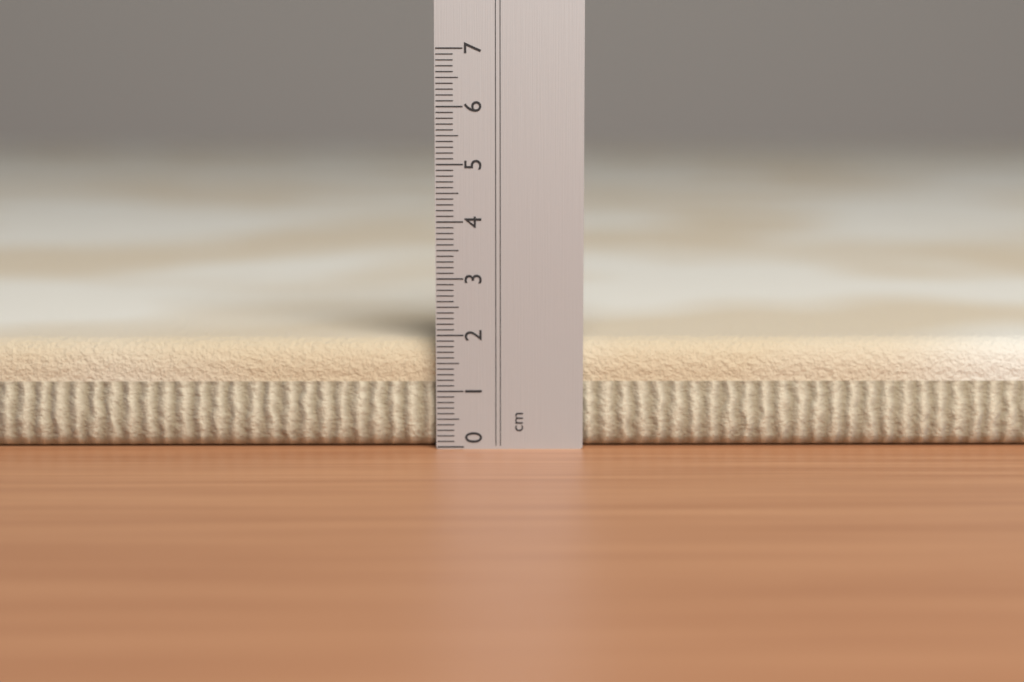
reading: 1.9 cm
